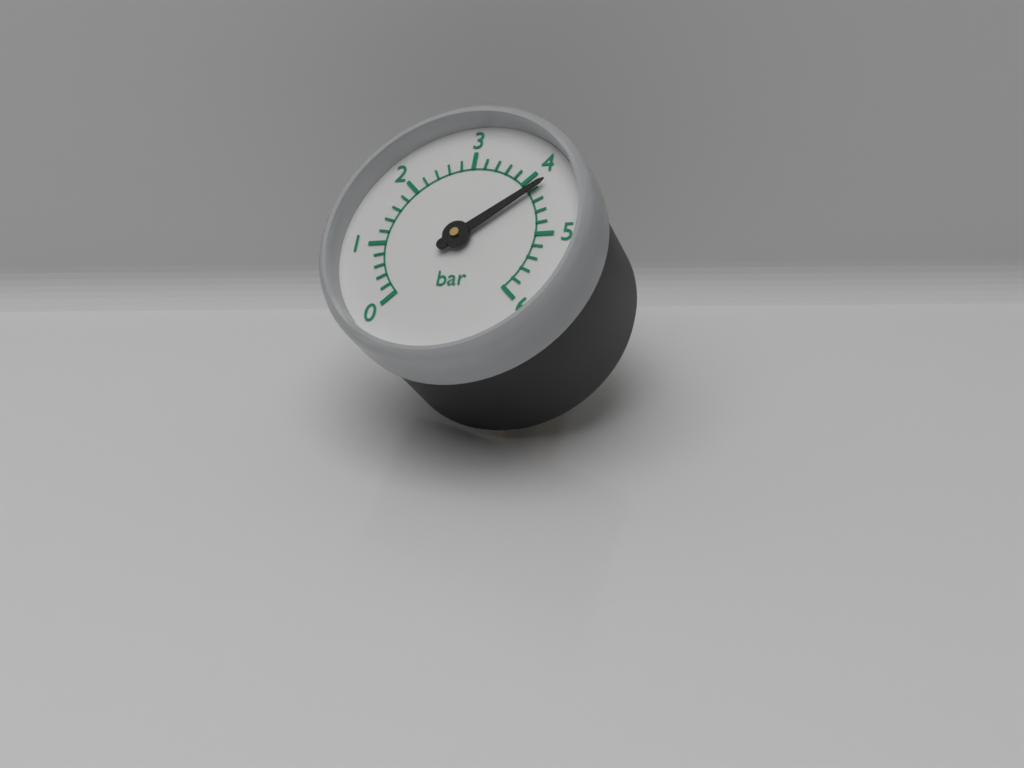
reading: 4.2 bar
